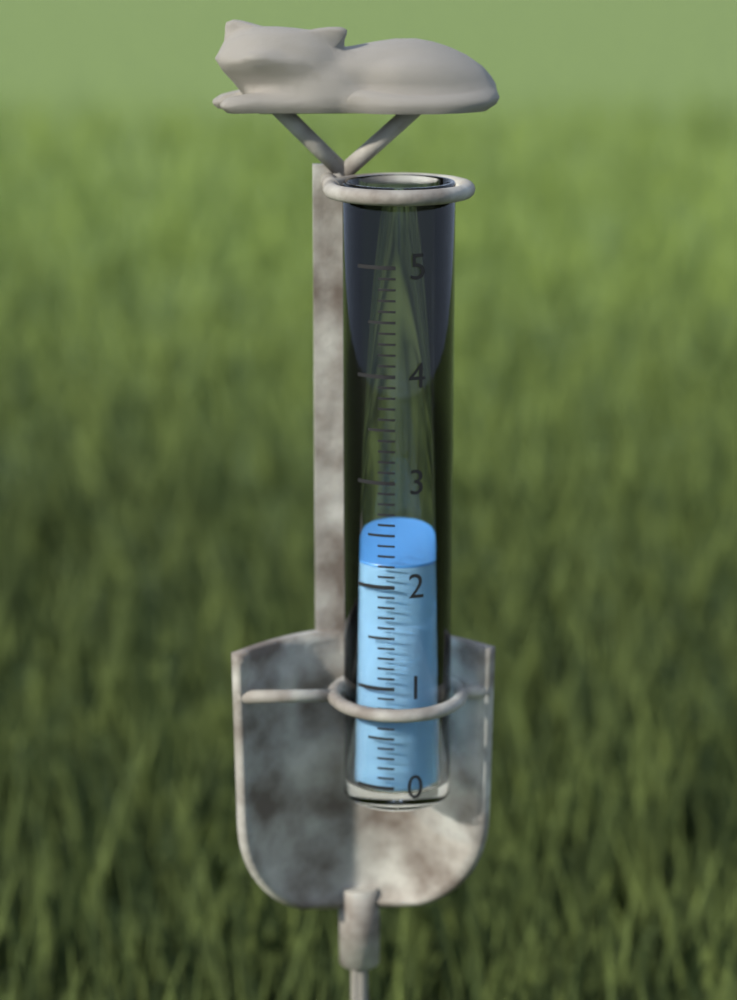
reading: 2.2 (no unit)
